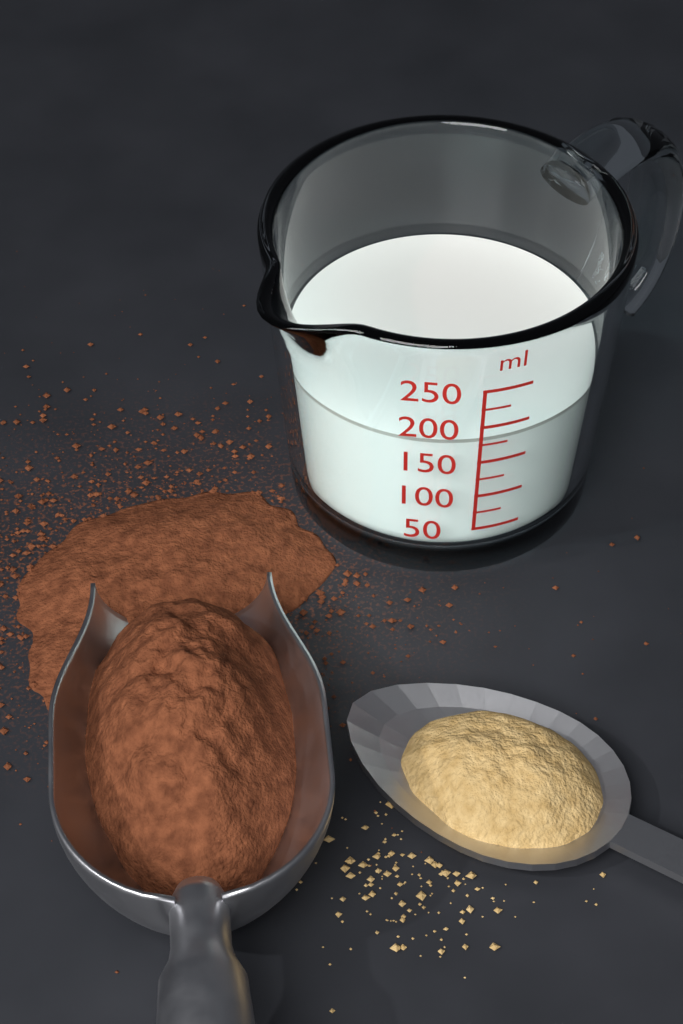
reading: 175 ml
